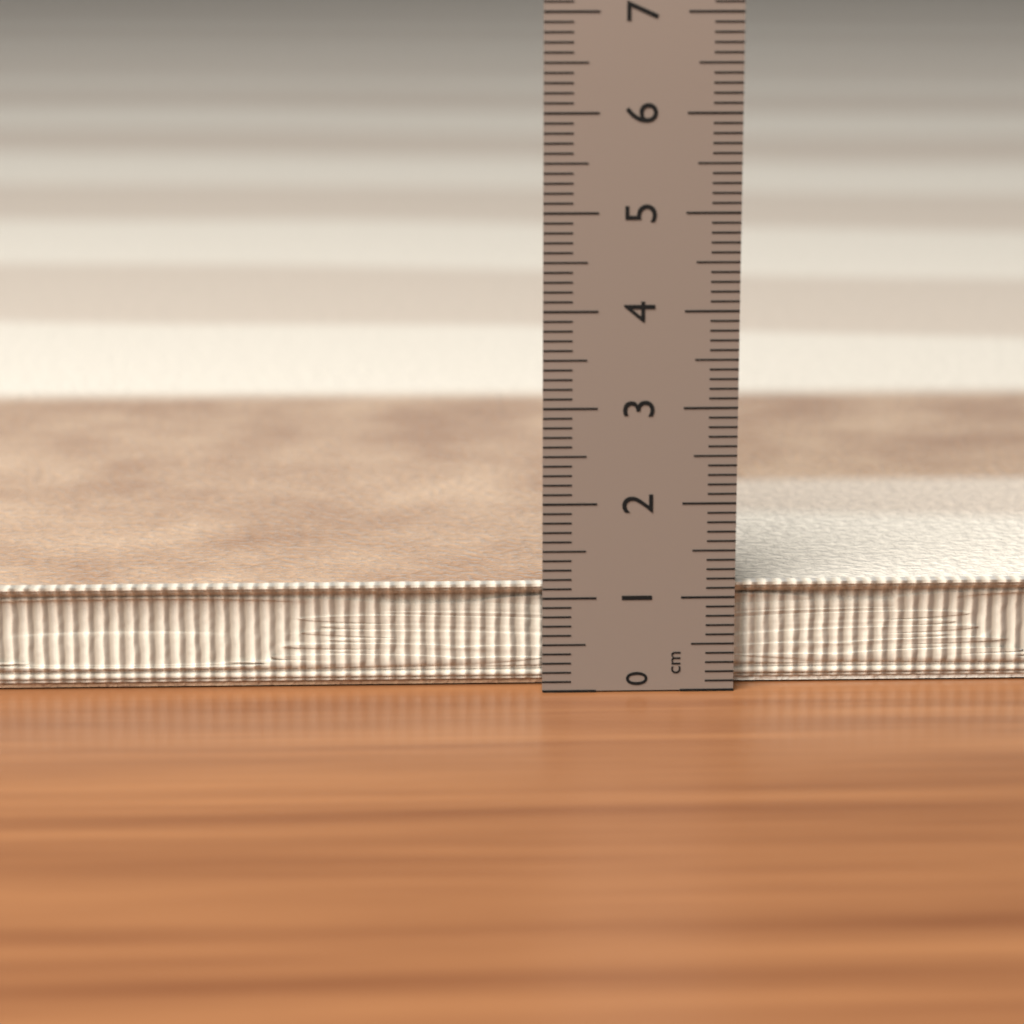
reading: 1.0 cm
